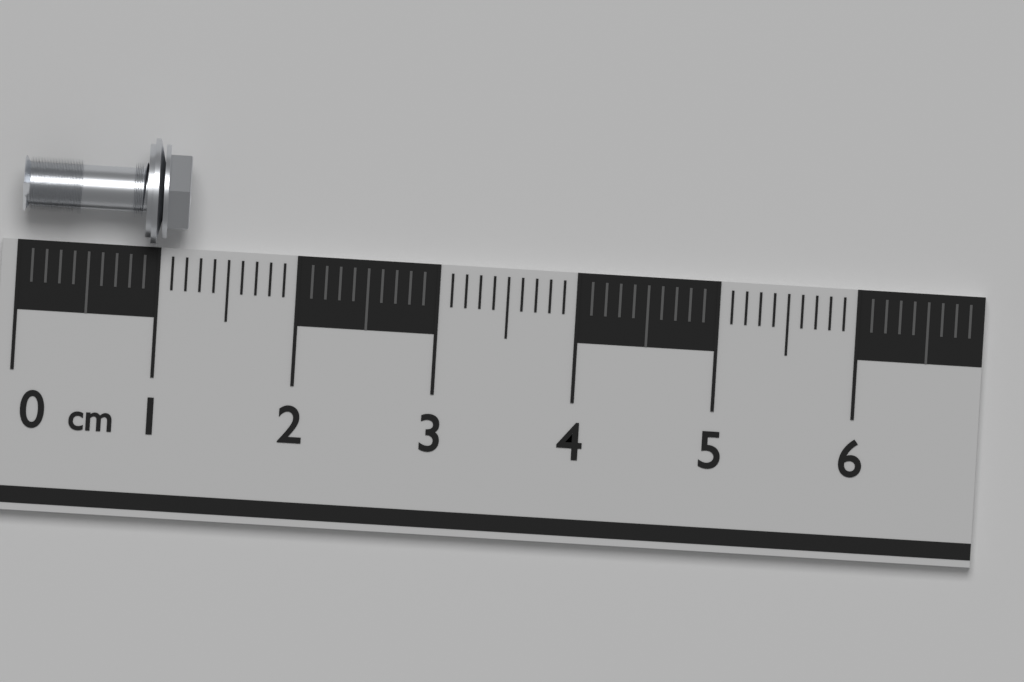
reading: 1.2 cm
